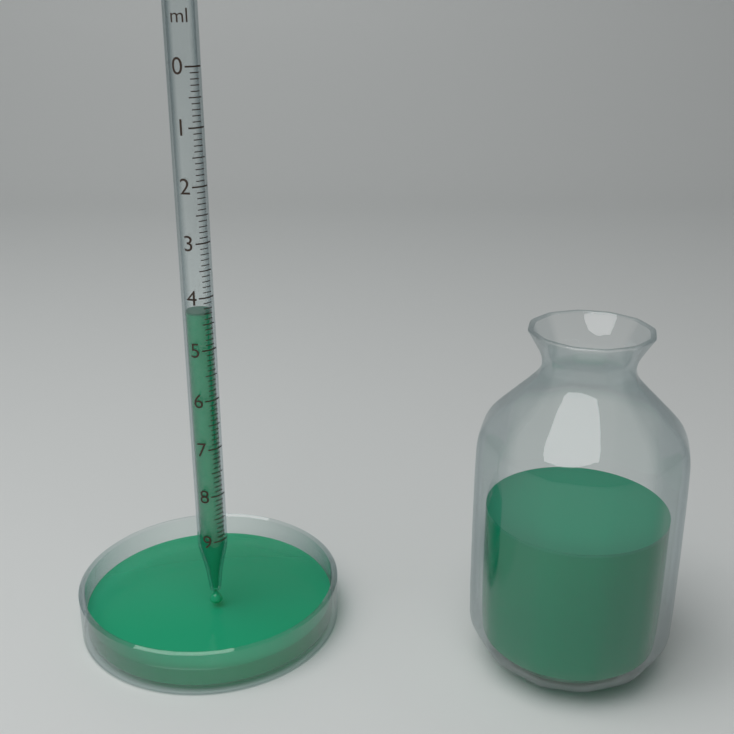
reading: 4.3 ml
